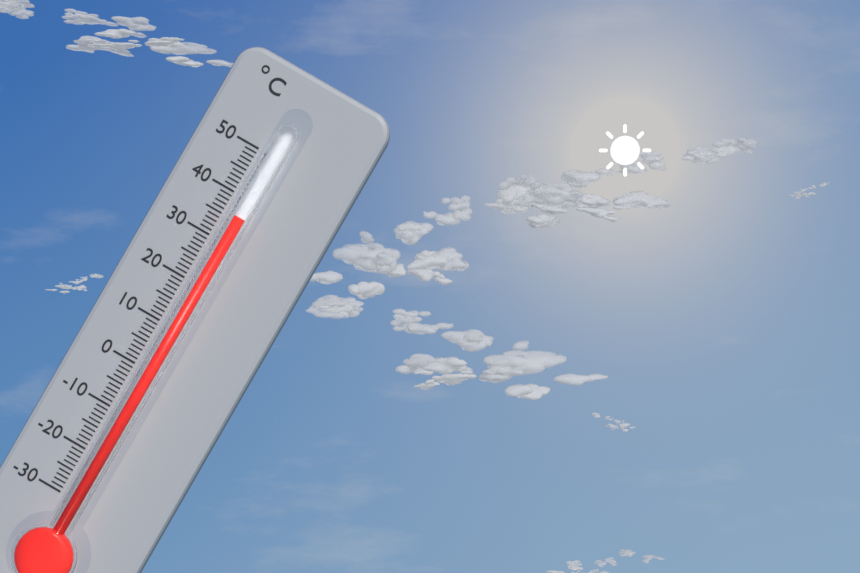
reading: 36 °C
